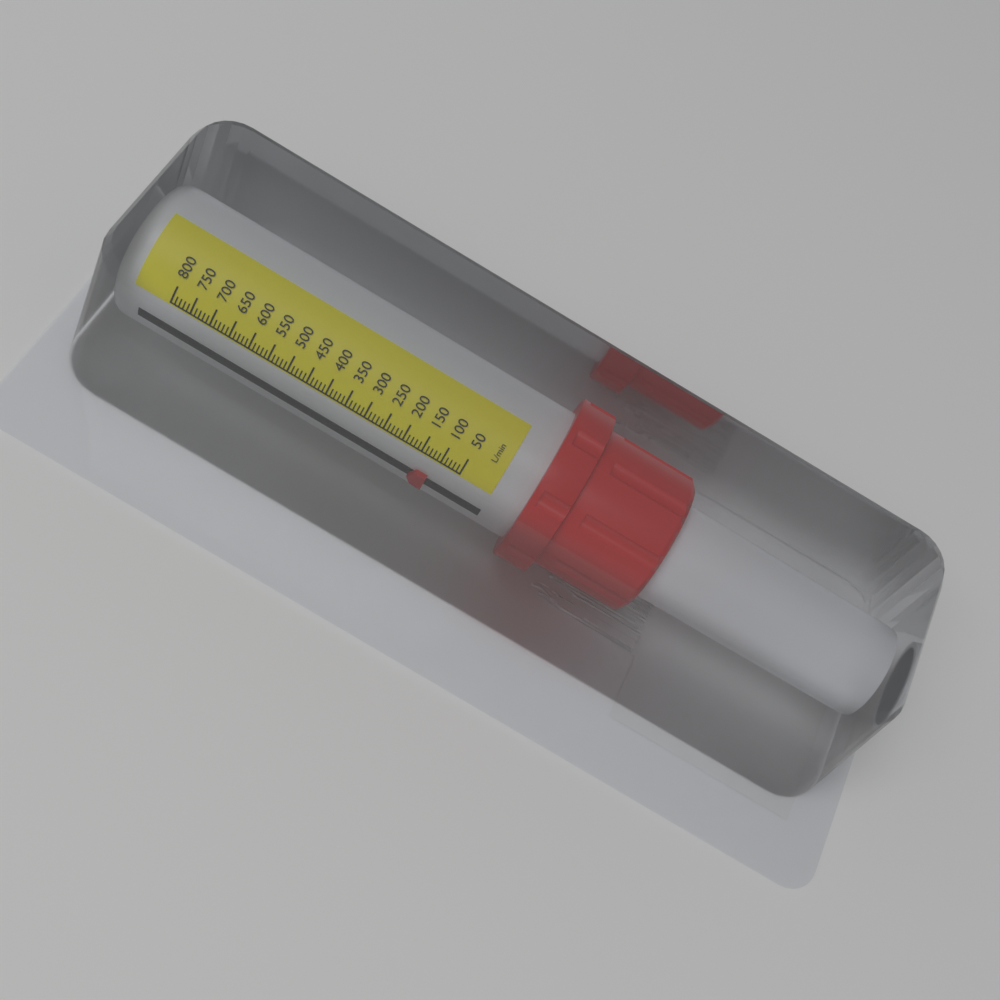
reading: 110 L/min
